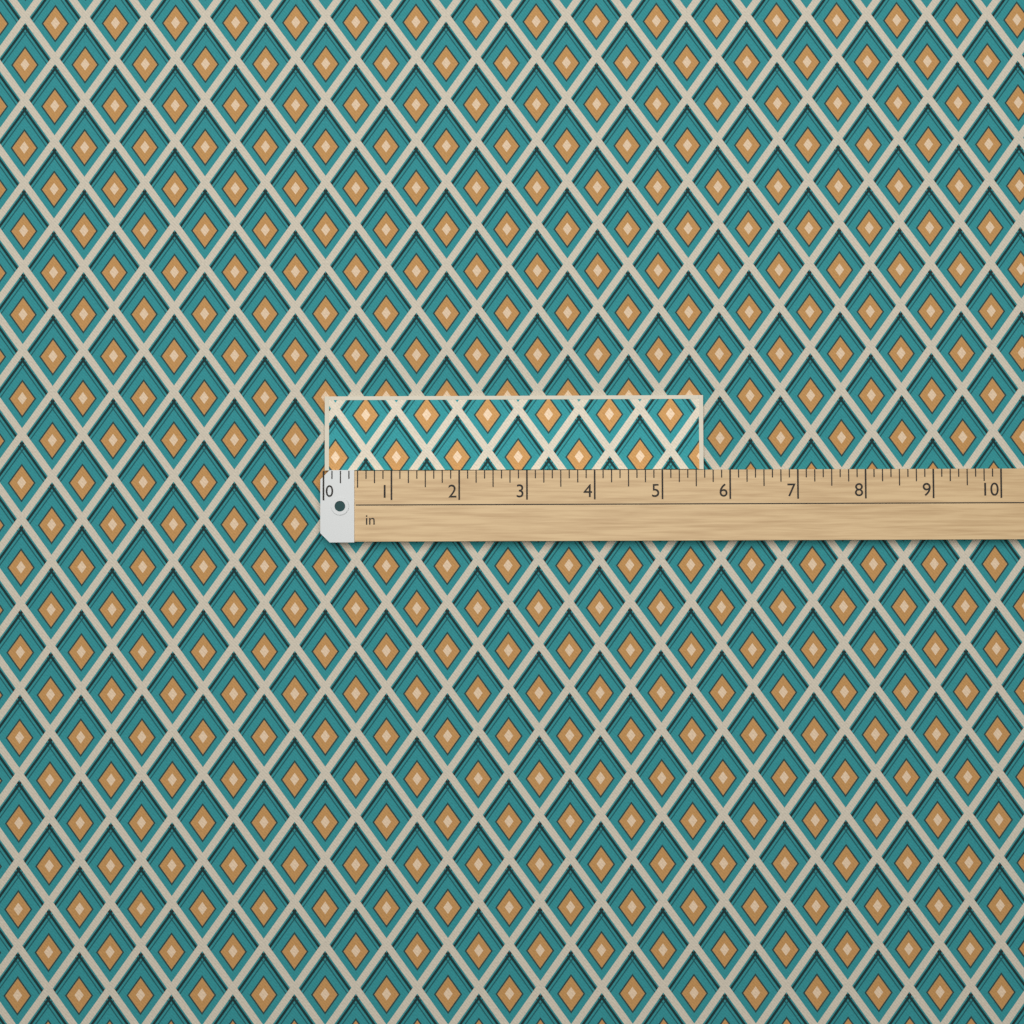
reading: 5.625 in
